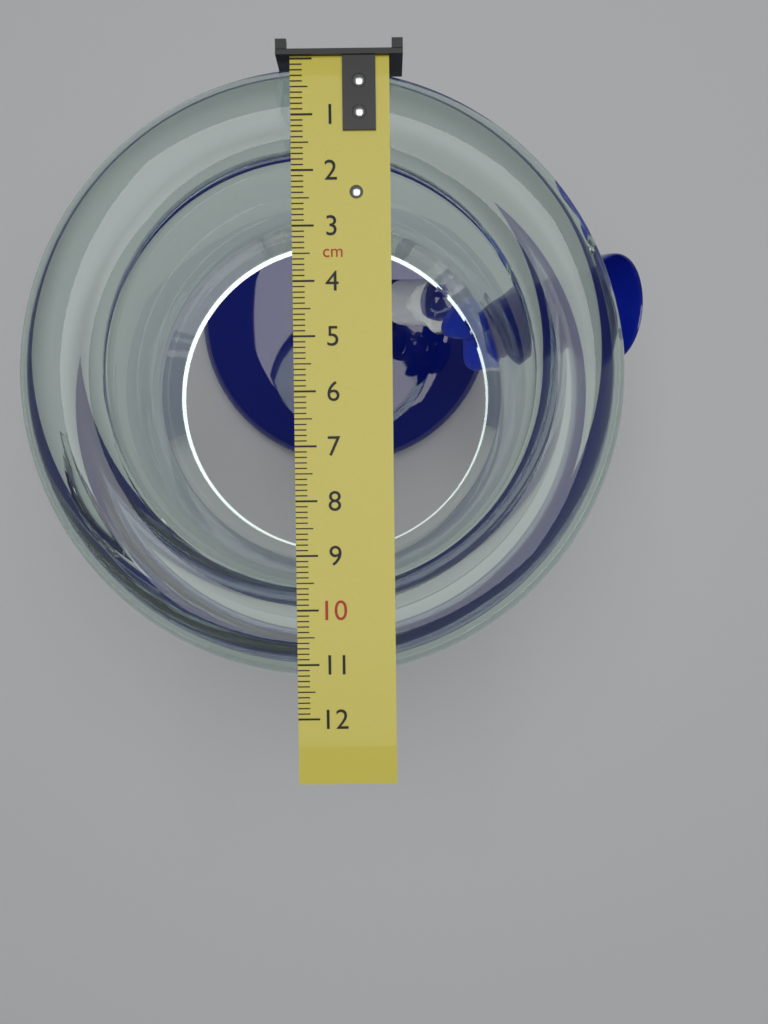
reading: 11.3 cm
